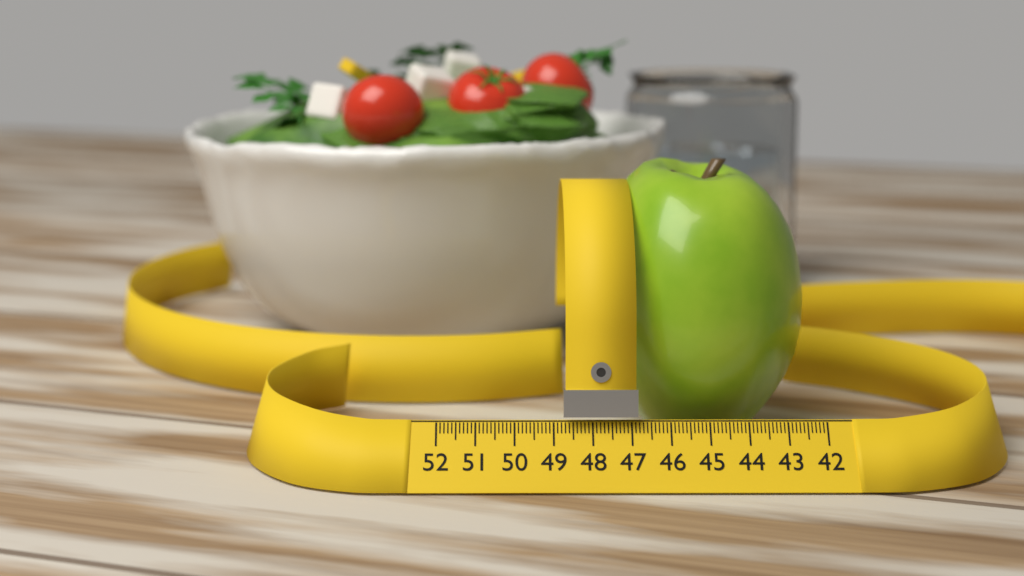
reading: 47.9 (no unit)
